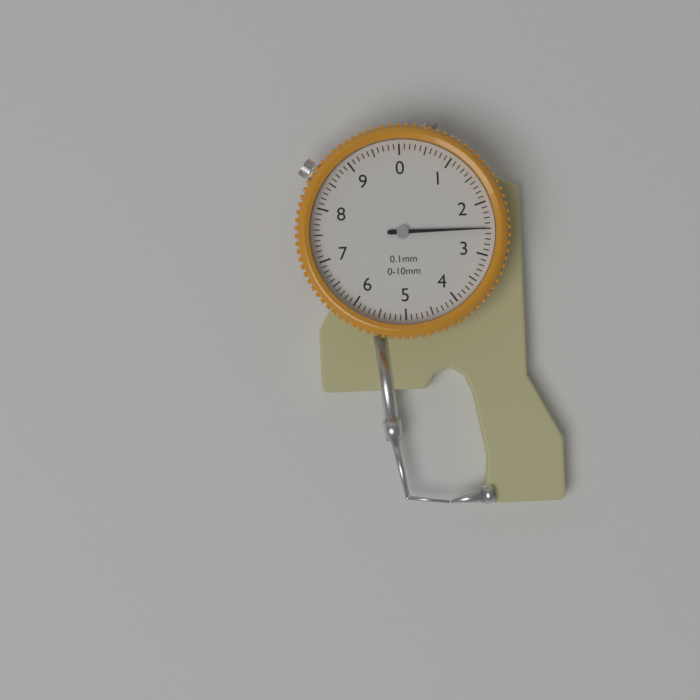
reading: 2.5 mm
